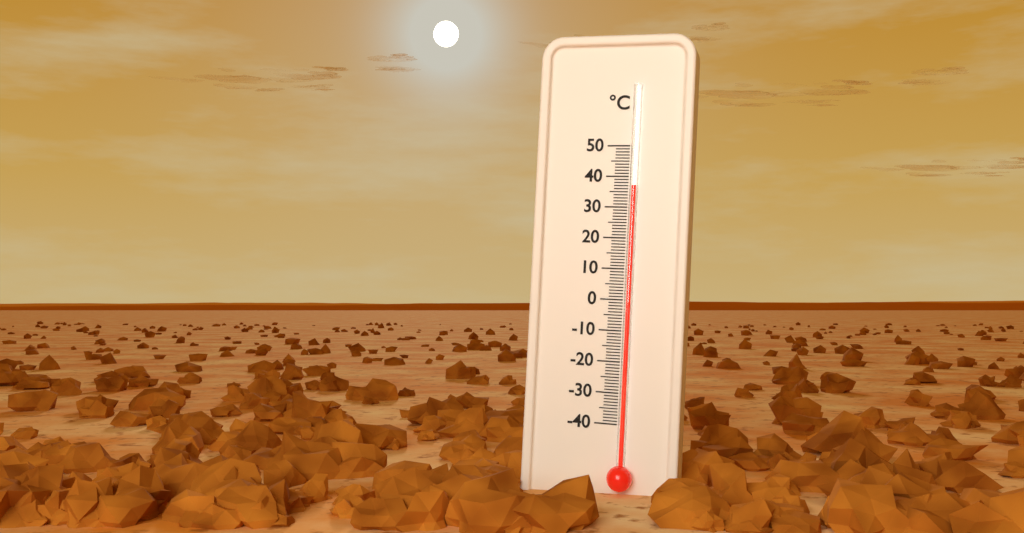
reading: 37 °C
